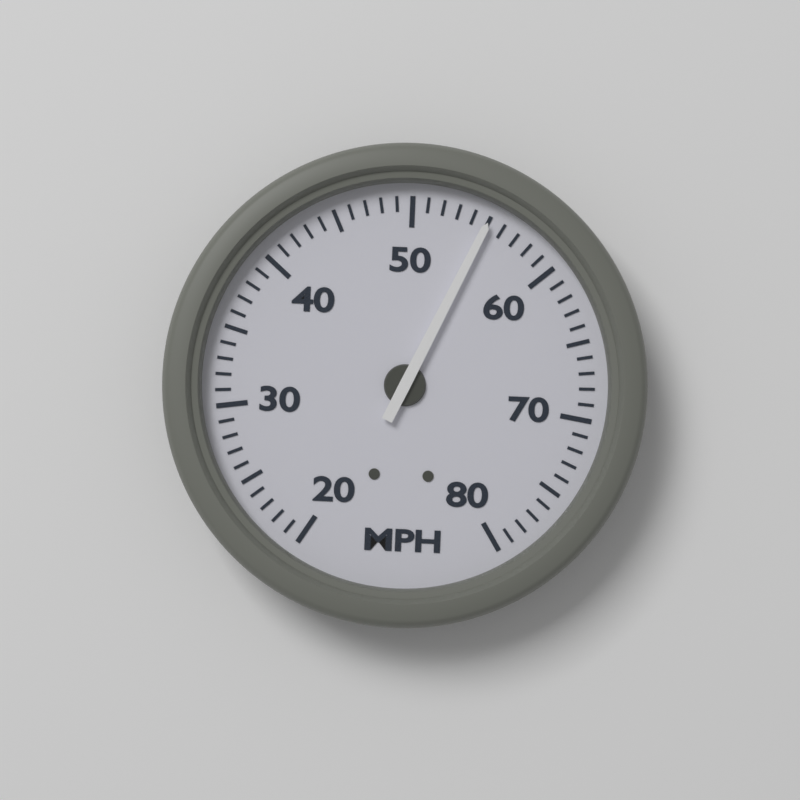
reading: 55 MPH
